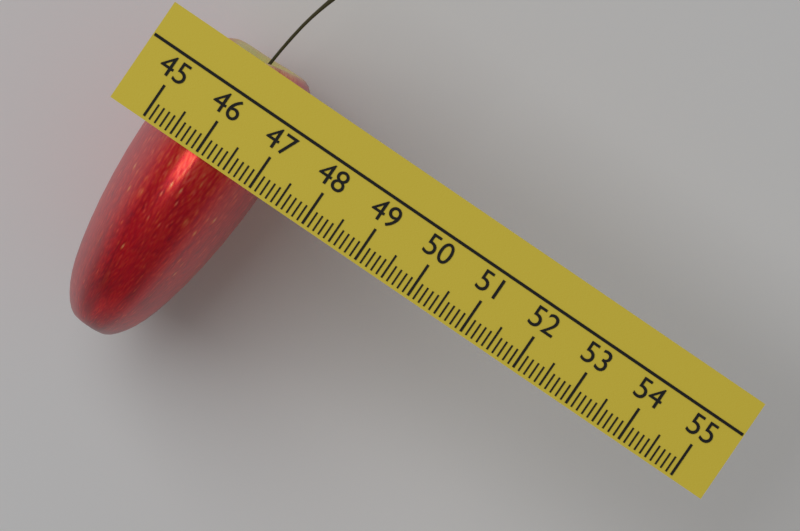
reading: 47.2 (no unit)
